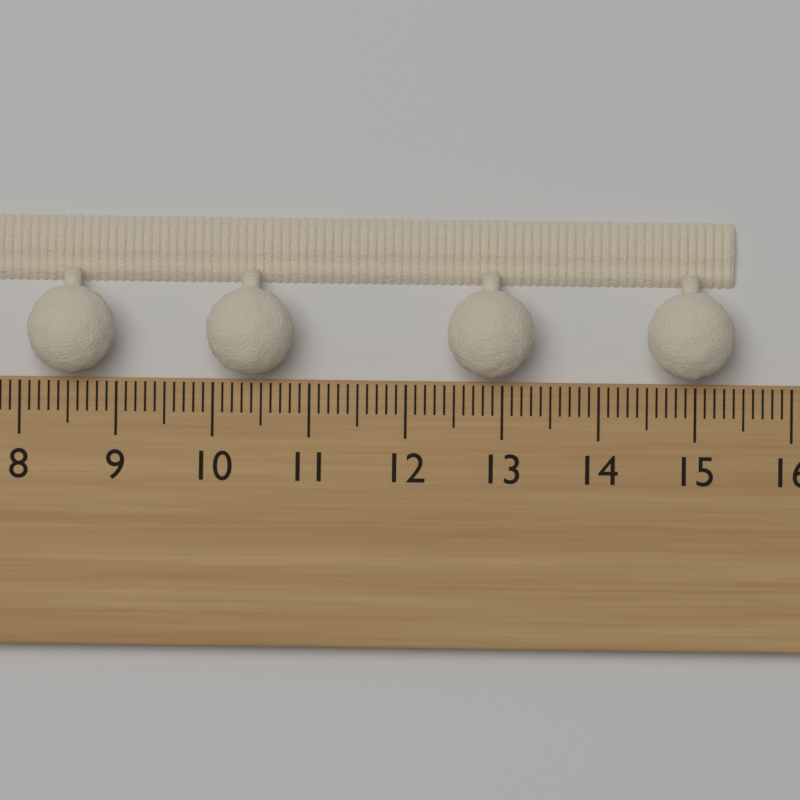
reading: 15.4 cm
